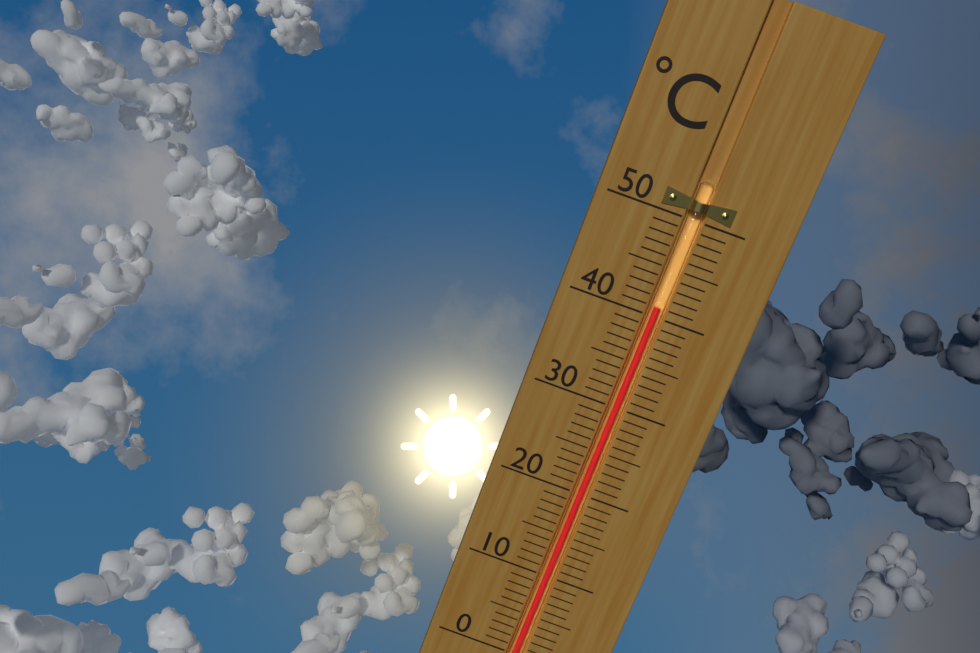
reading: 41 °C
